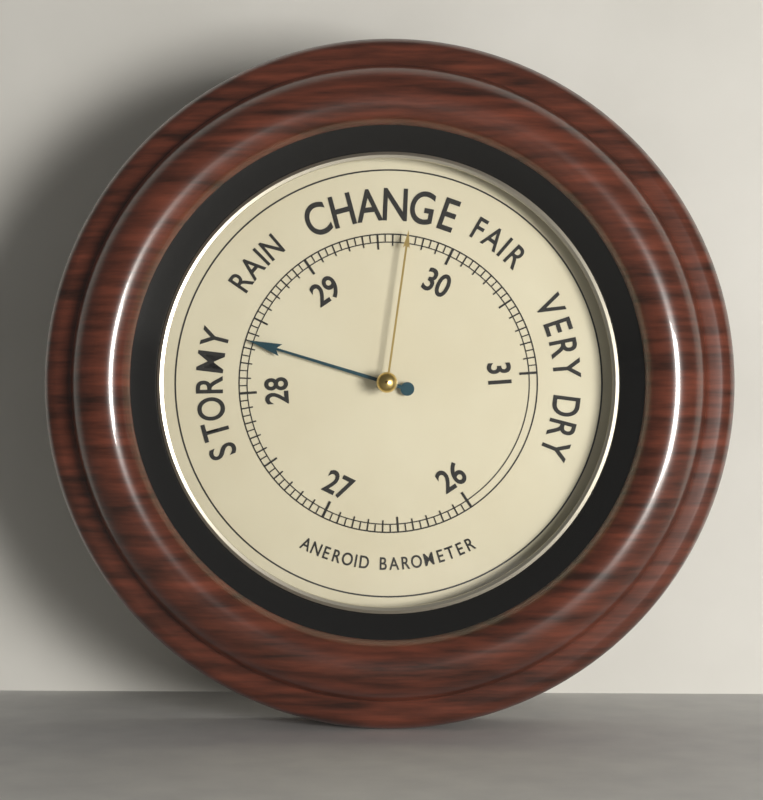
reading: 28.35 (no unit)
